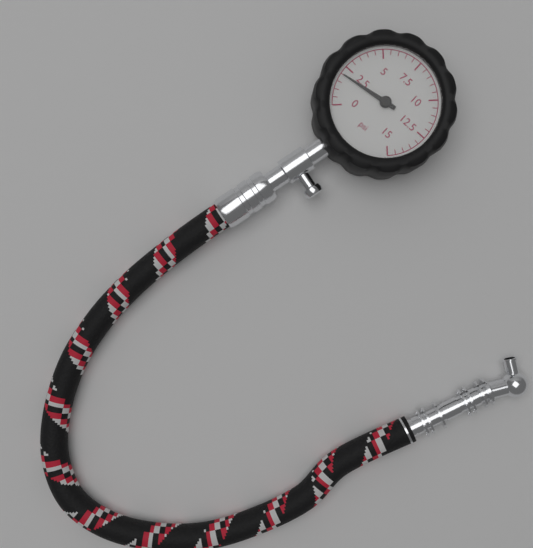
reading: 2.0 psi
